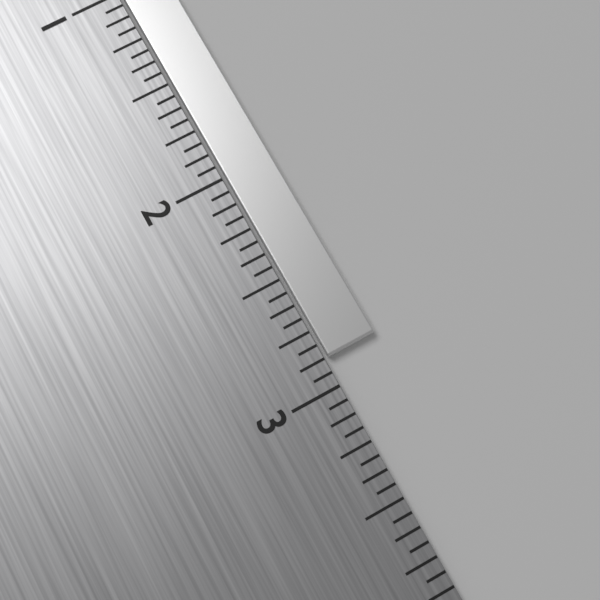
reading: 2.8750 in
